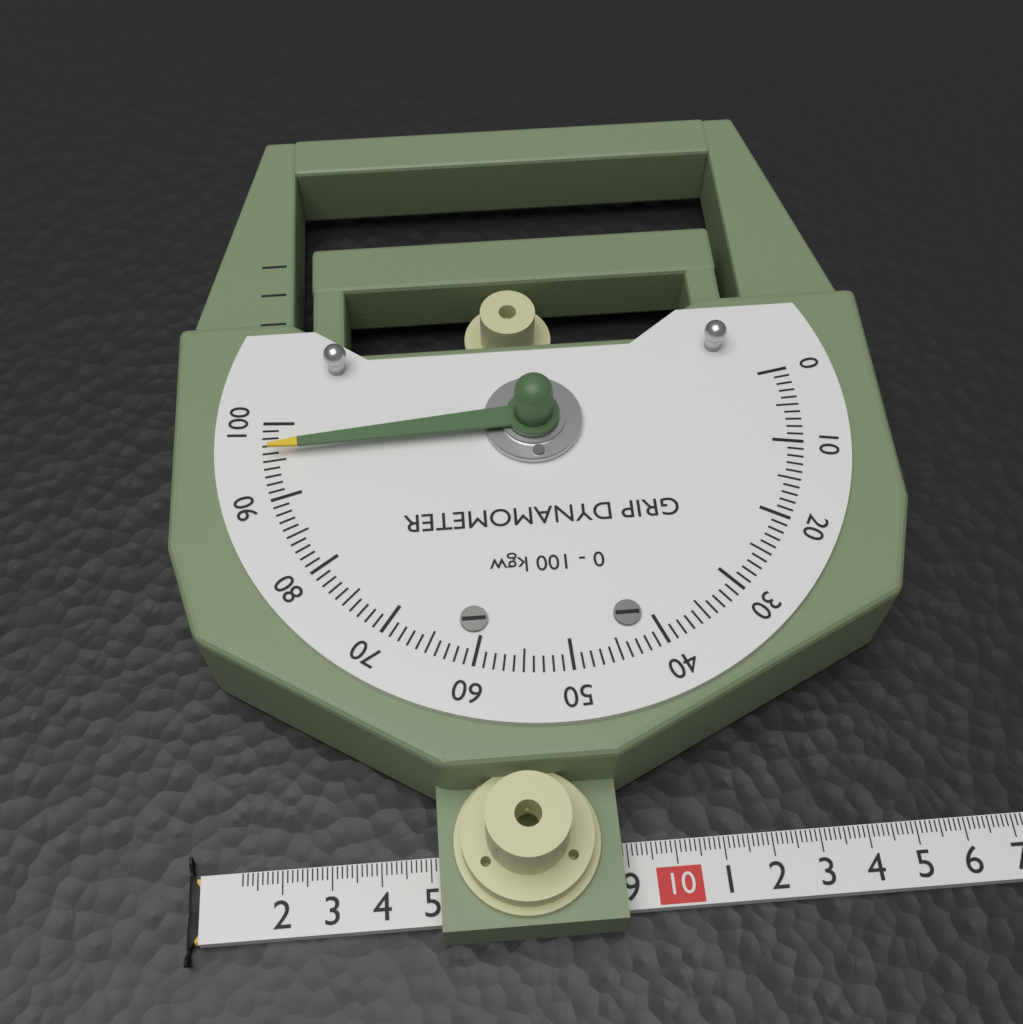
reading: 96 kgw
